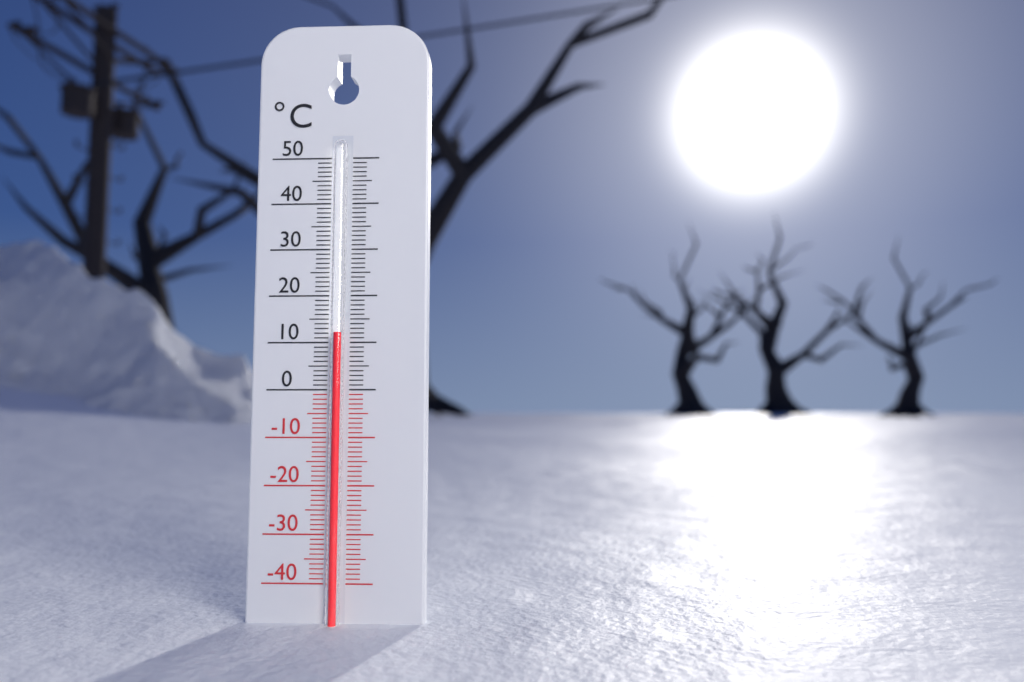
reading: 12 °C
